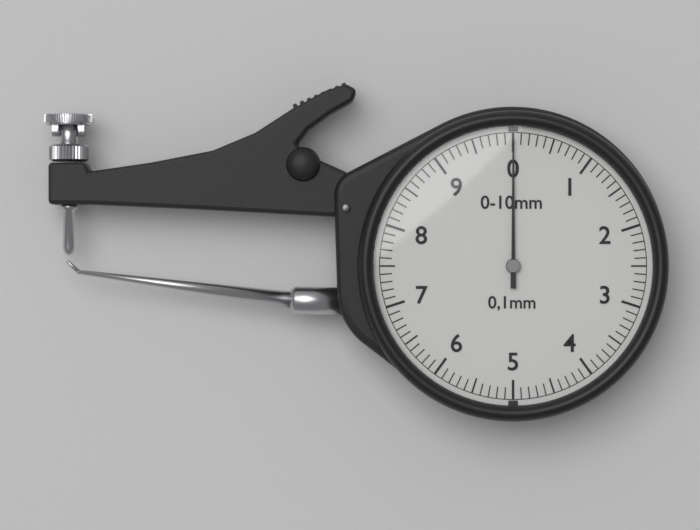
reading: 0.0 mm
